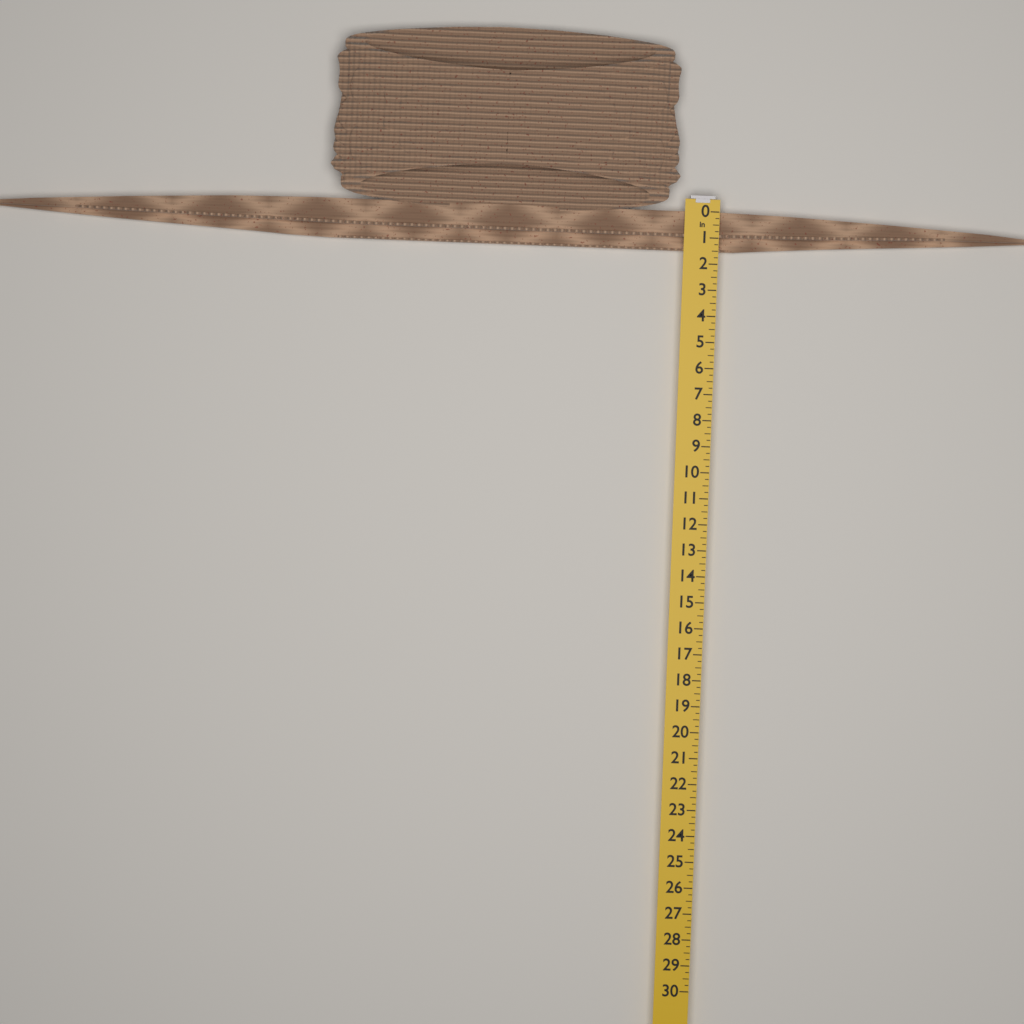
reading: 1.50 in
